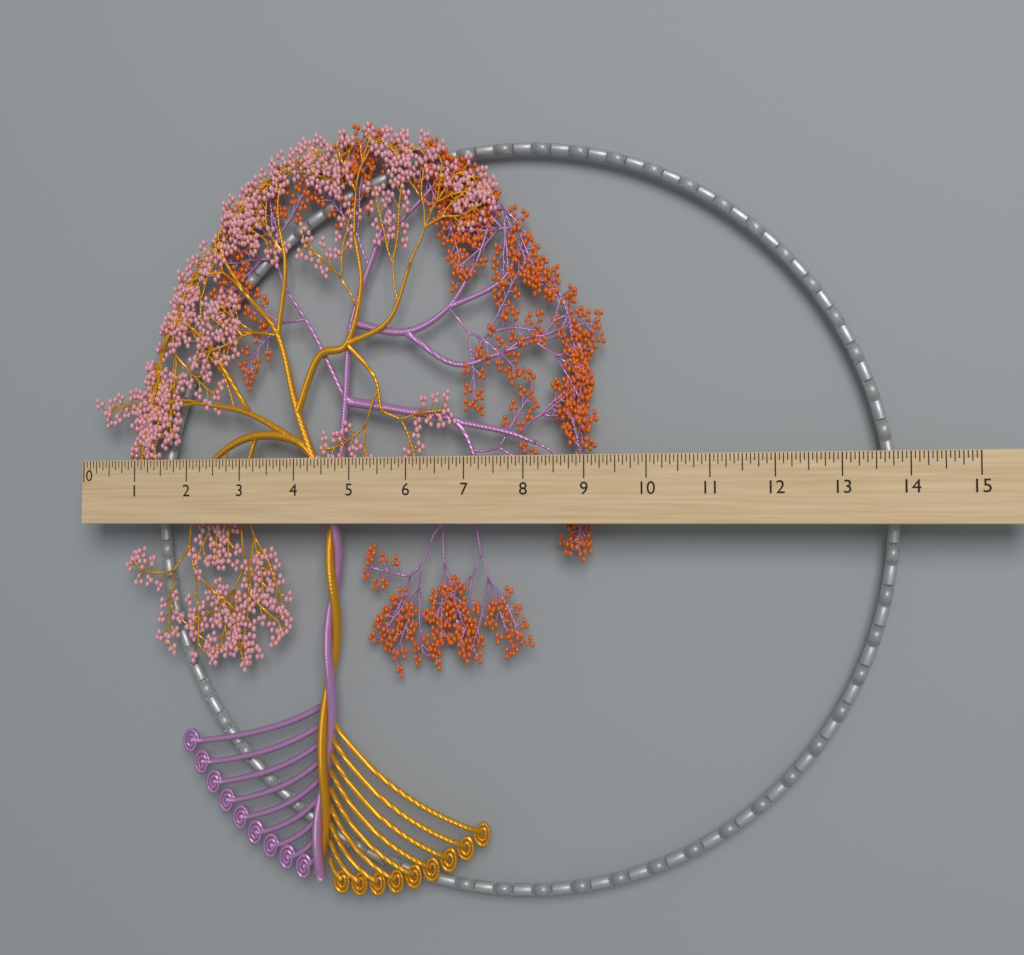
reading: 9.3125 (no unit)
